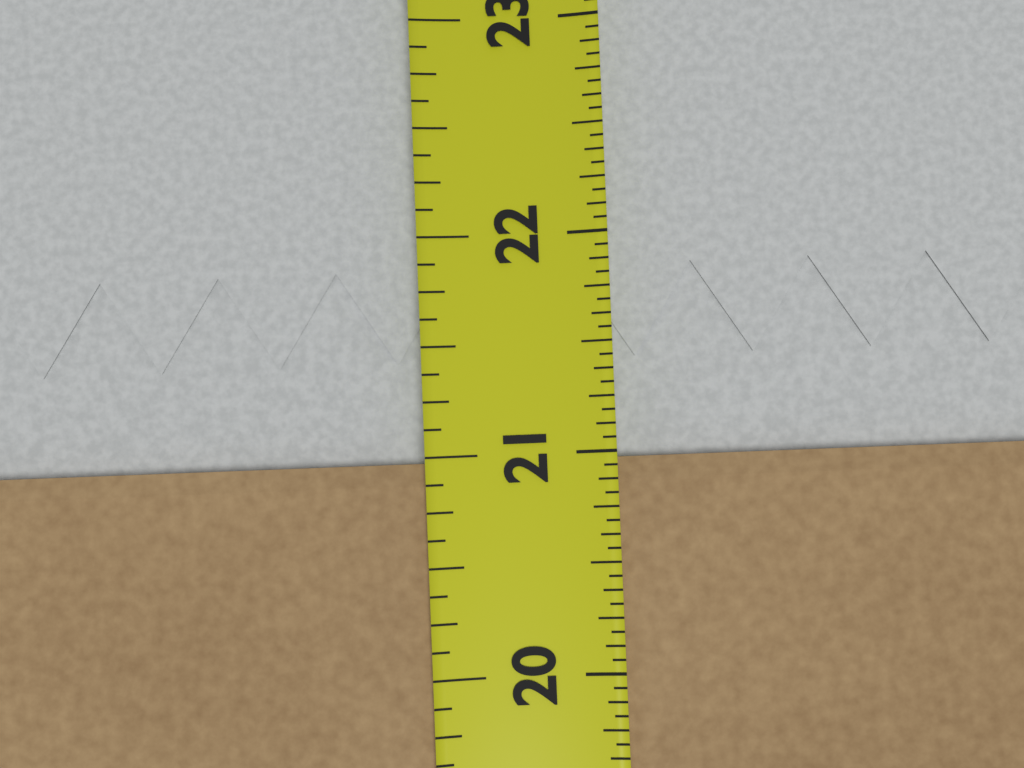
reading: 21.0000 in
